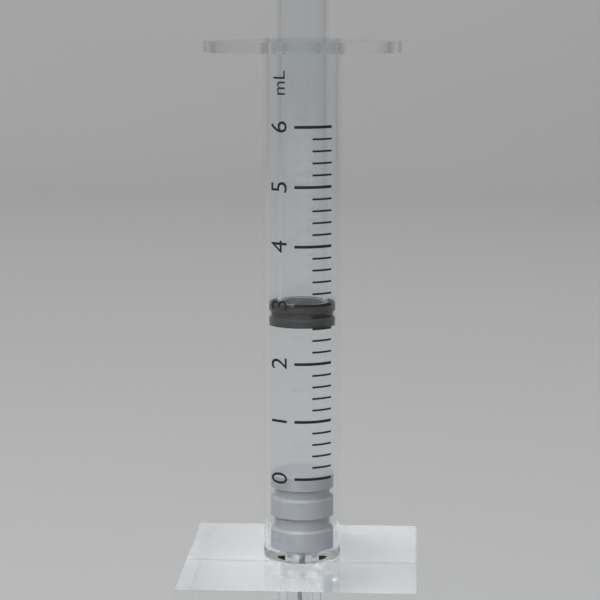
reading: 2.6 mL
